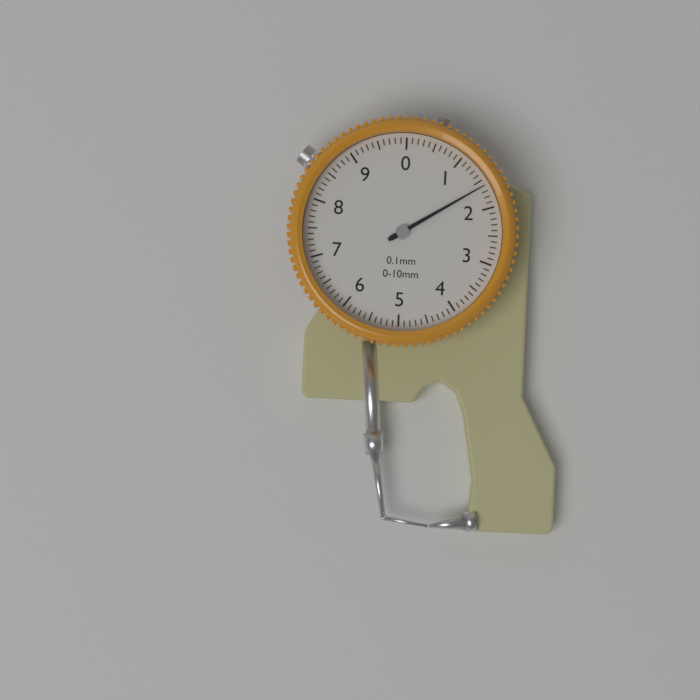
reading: 1.6 mm
